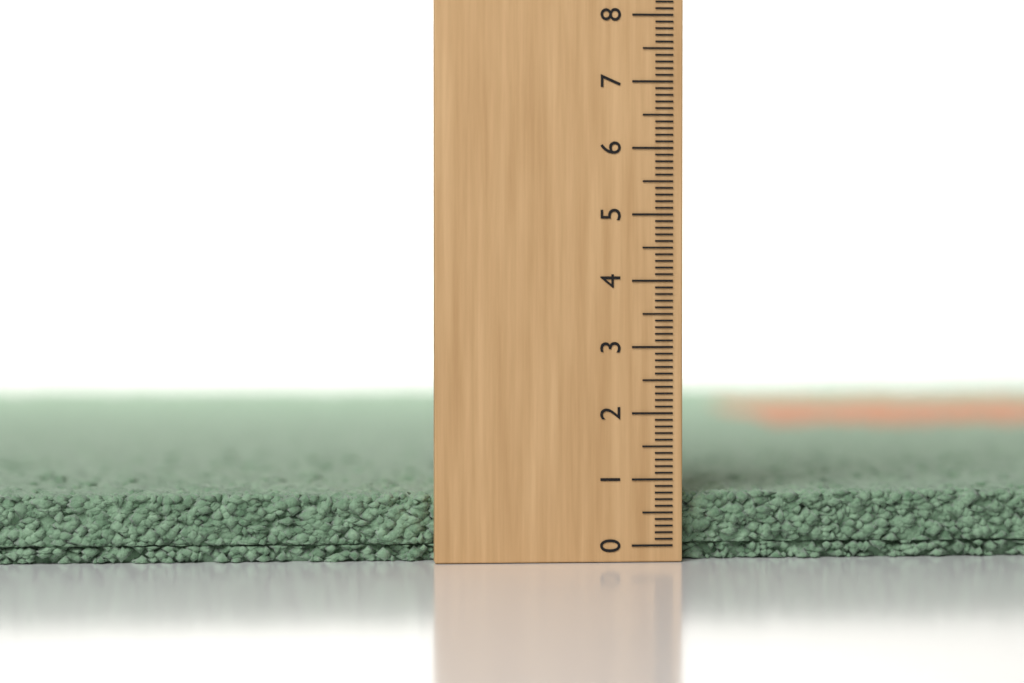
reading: 0.8 (no unit)
